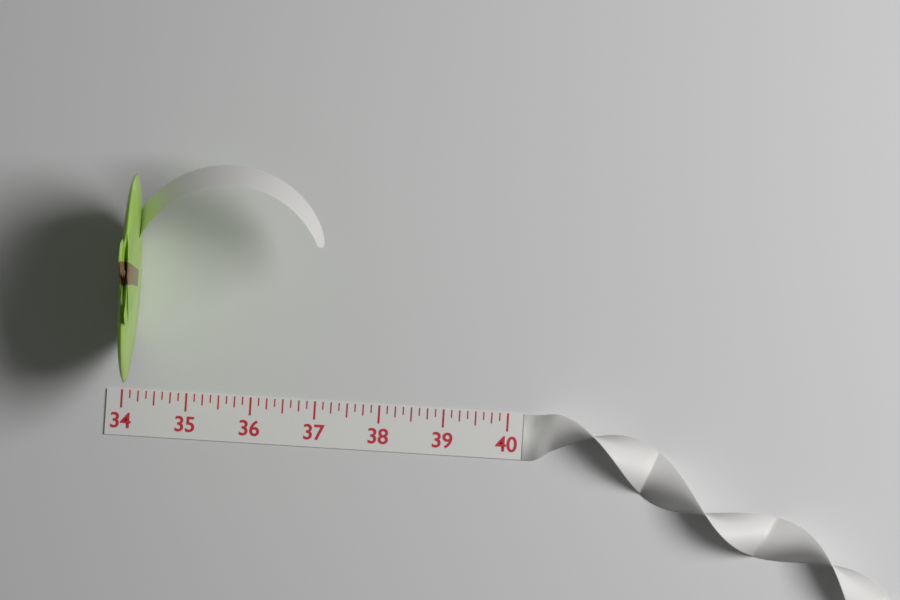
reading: 34.250 (no unit)
